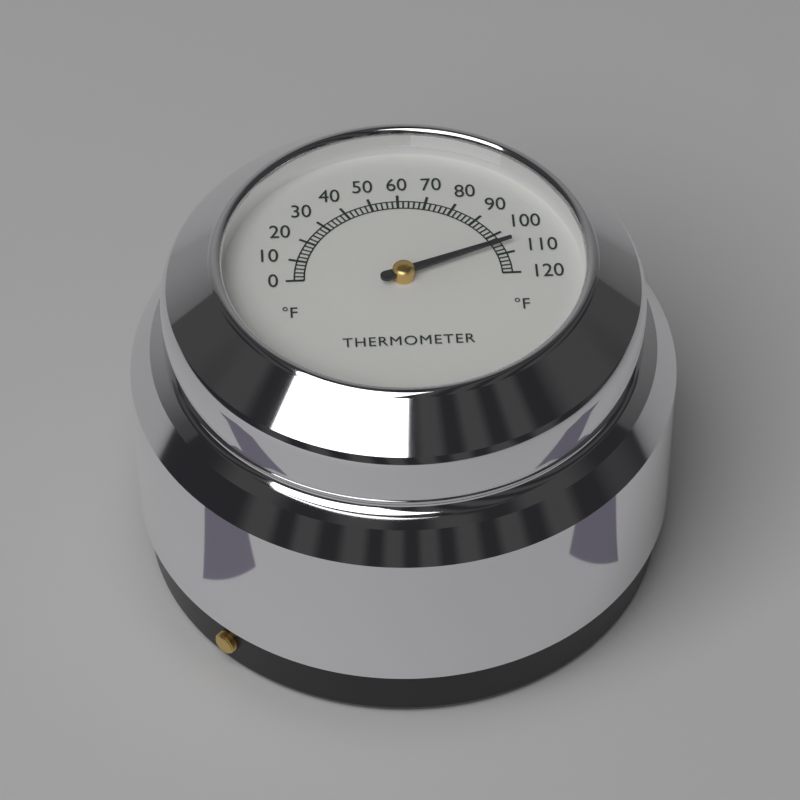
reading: 106 °F
